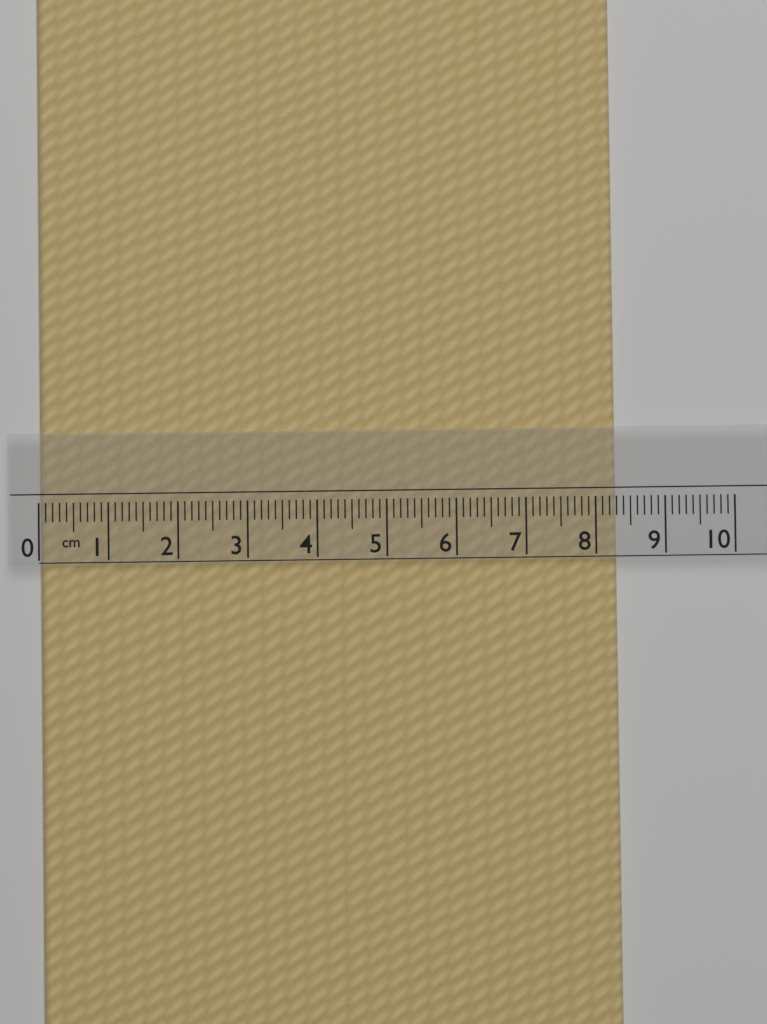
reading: 8.3 cm
